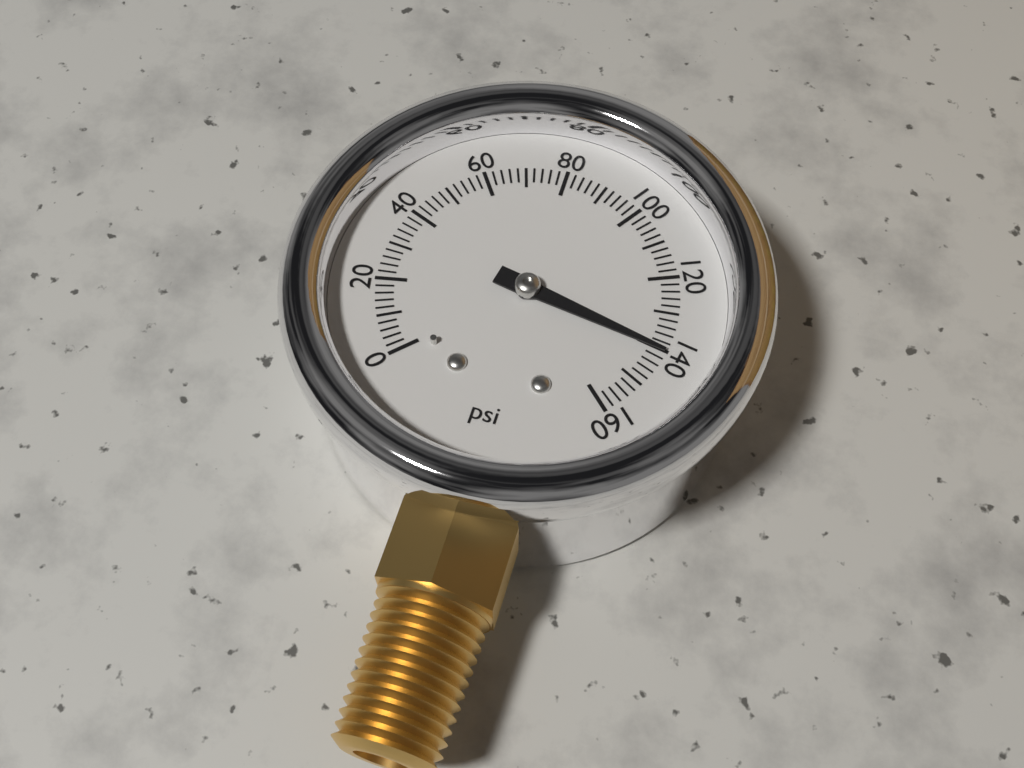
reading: 140 psi
